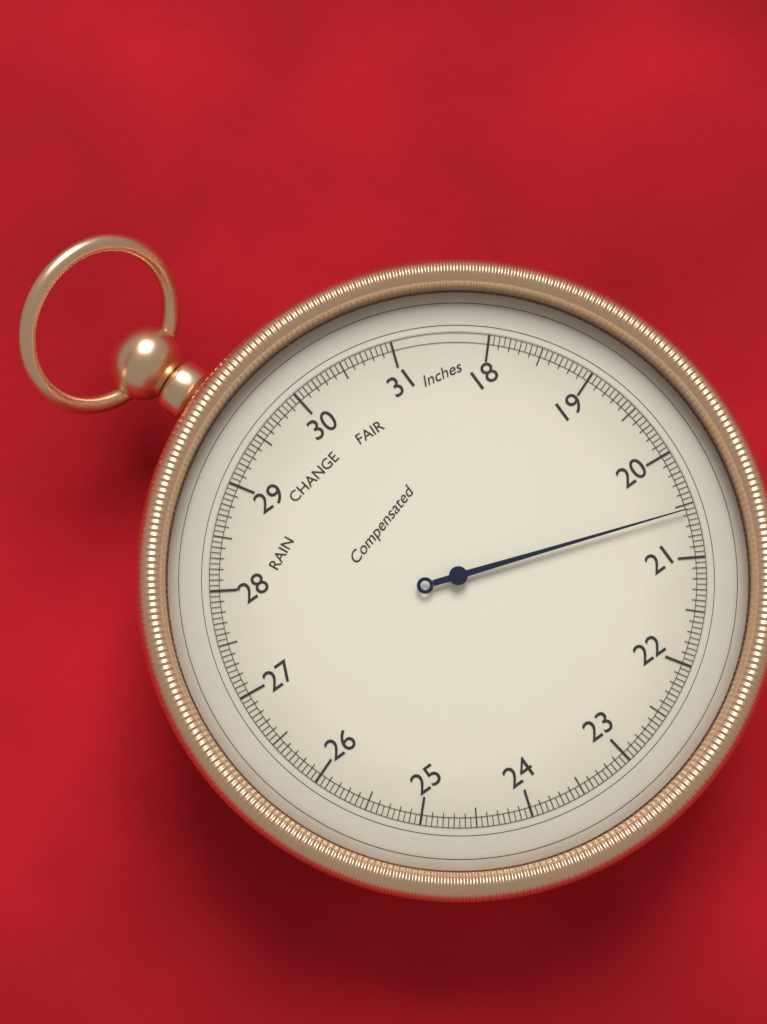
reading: 20.55 inHg
